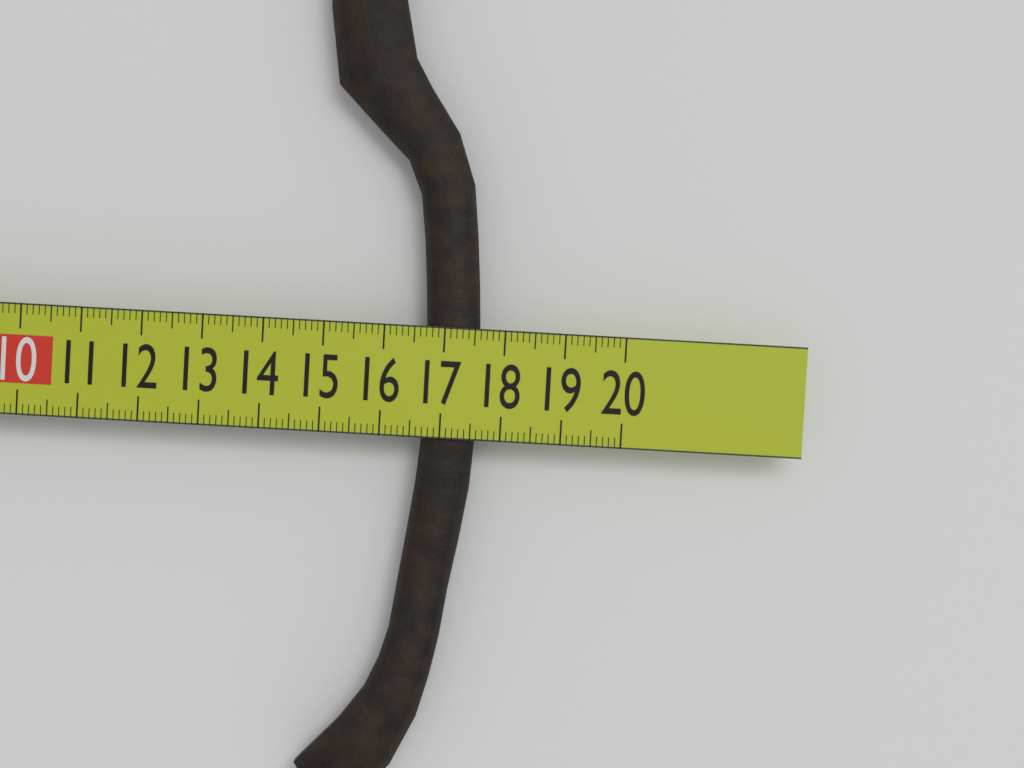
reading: 17.6 cm
